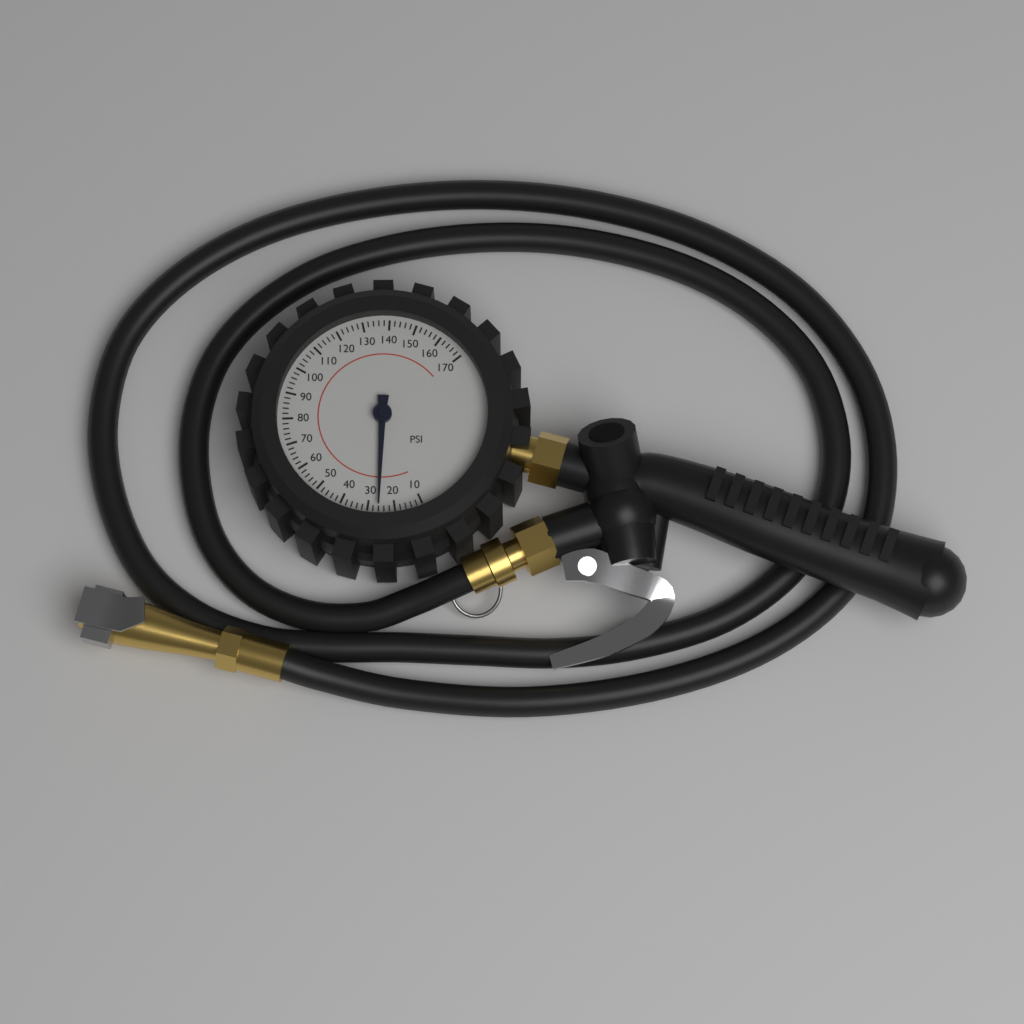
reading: 26 psi
